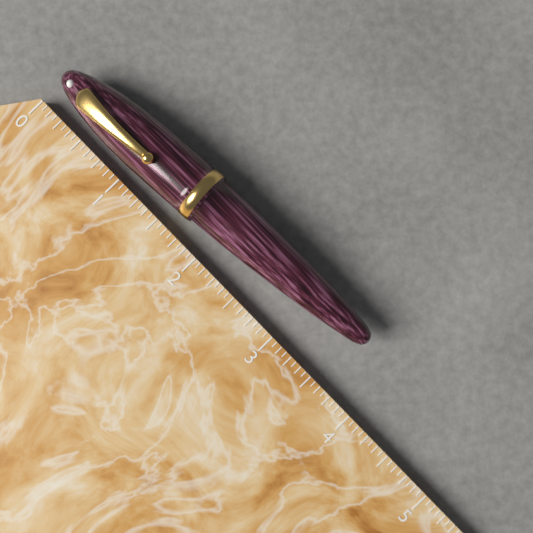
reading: 3.6250 (no unit)
